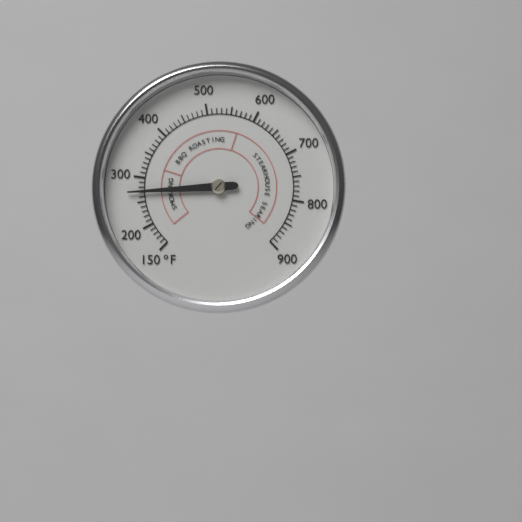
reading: 270 °F
